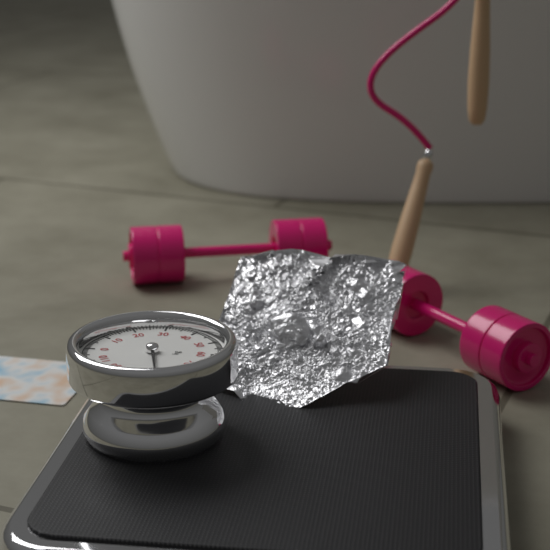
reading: 85 kg
